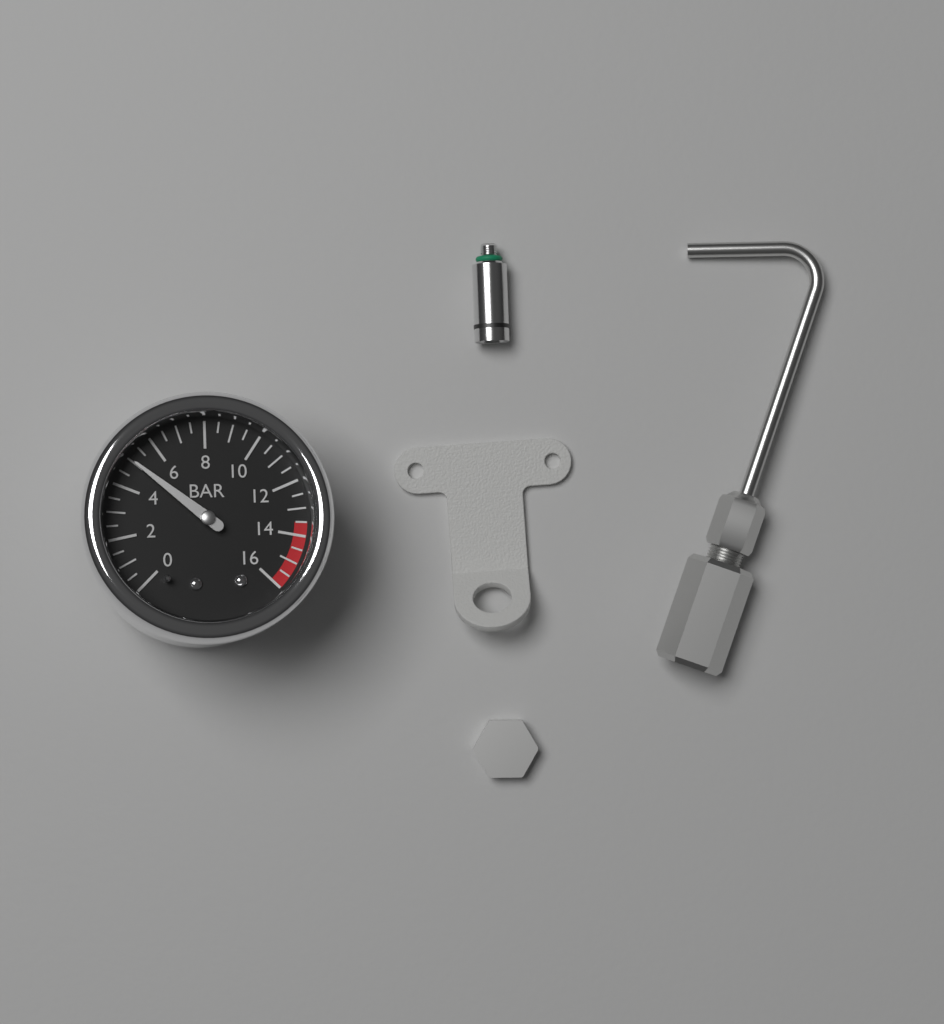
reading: 5.0 bar
